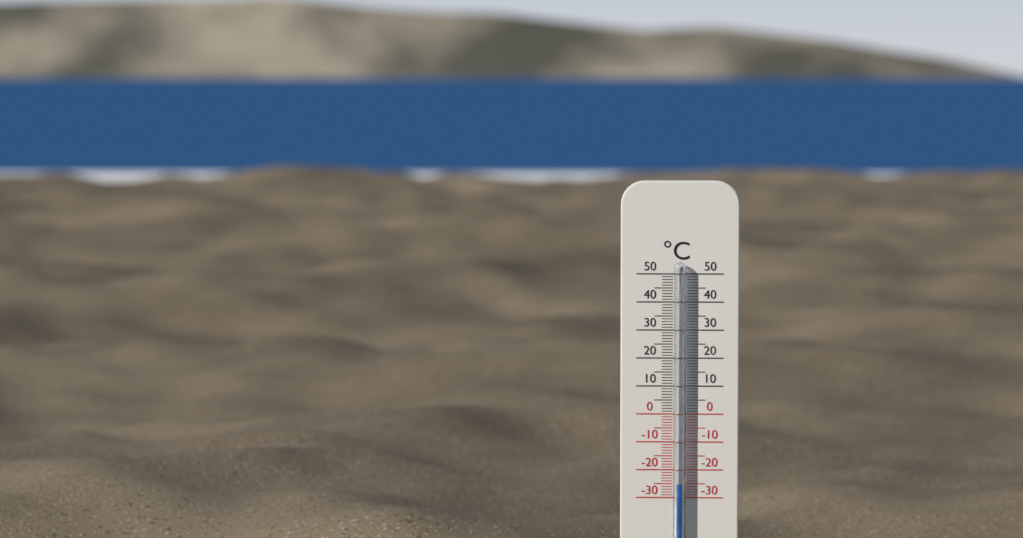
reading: -25 °C
